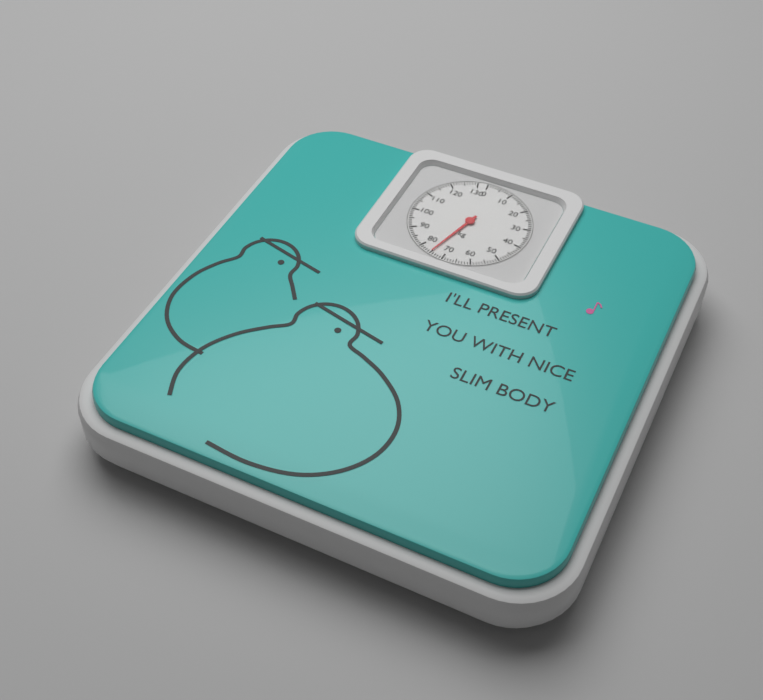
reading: 75 kg
